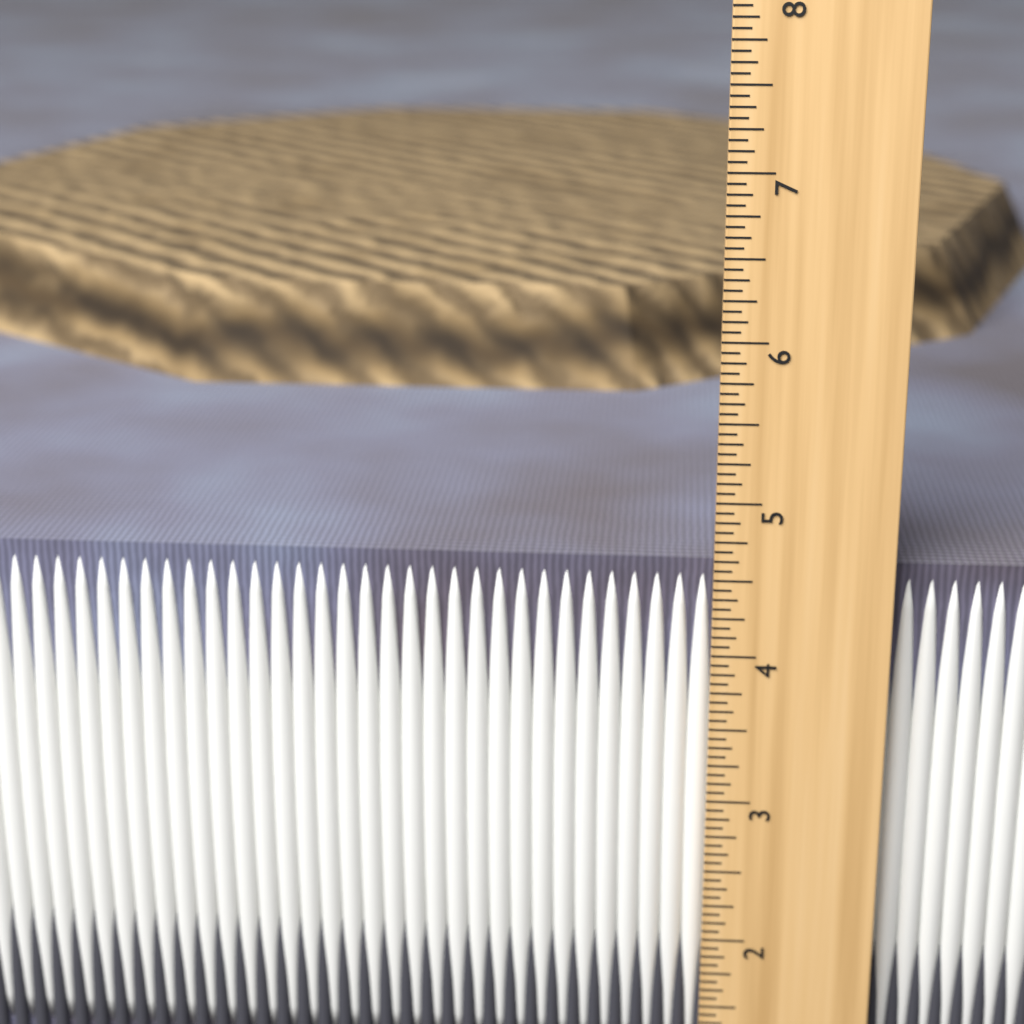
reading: 4.5625 in
